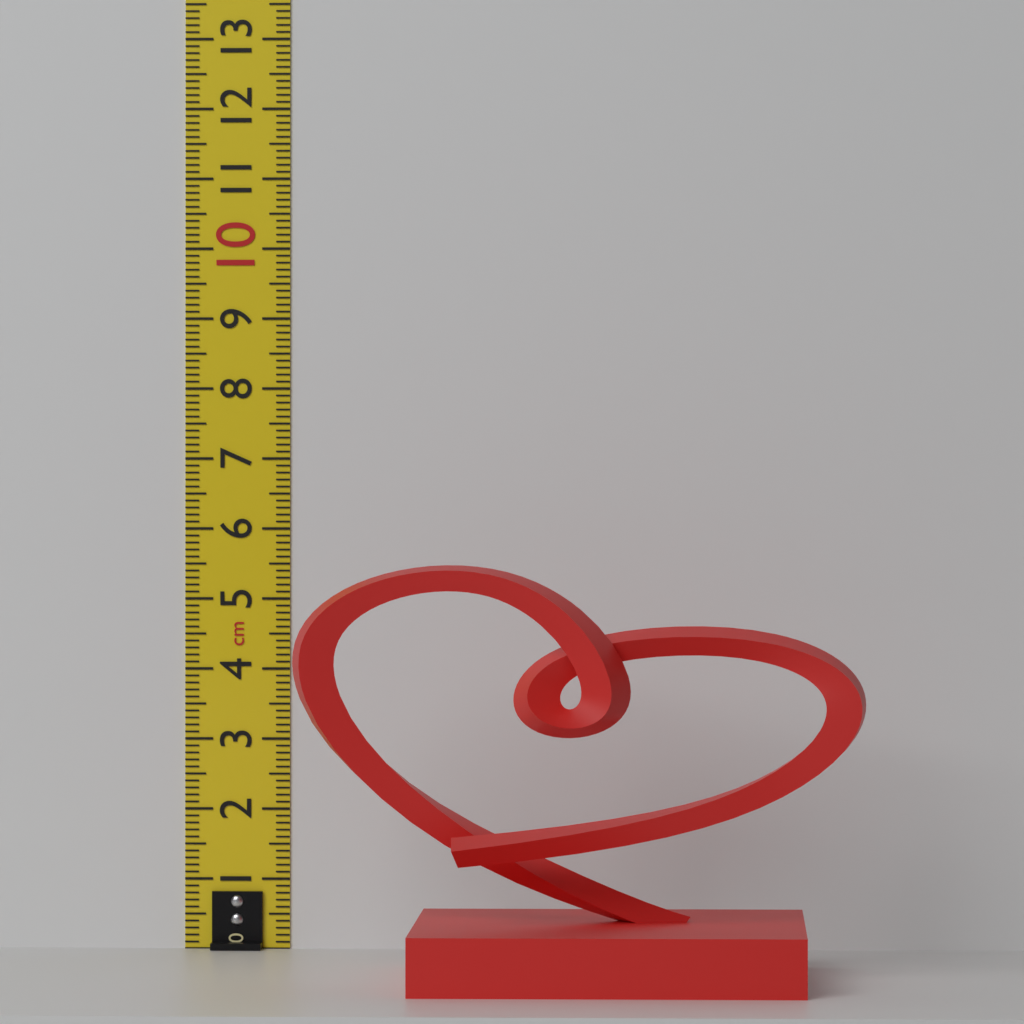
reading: 5.6 cm
